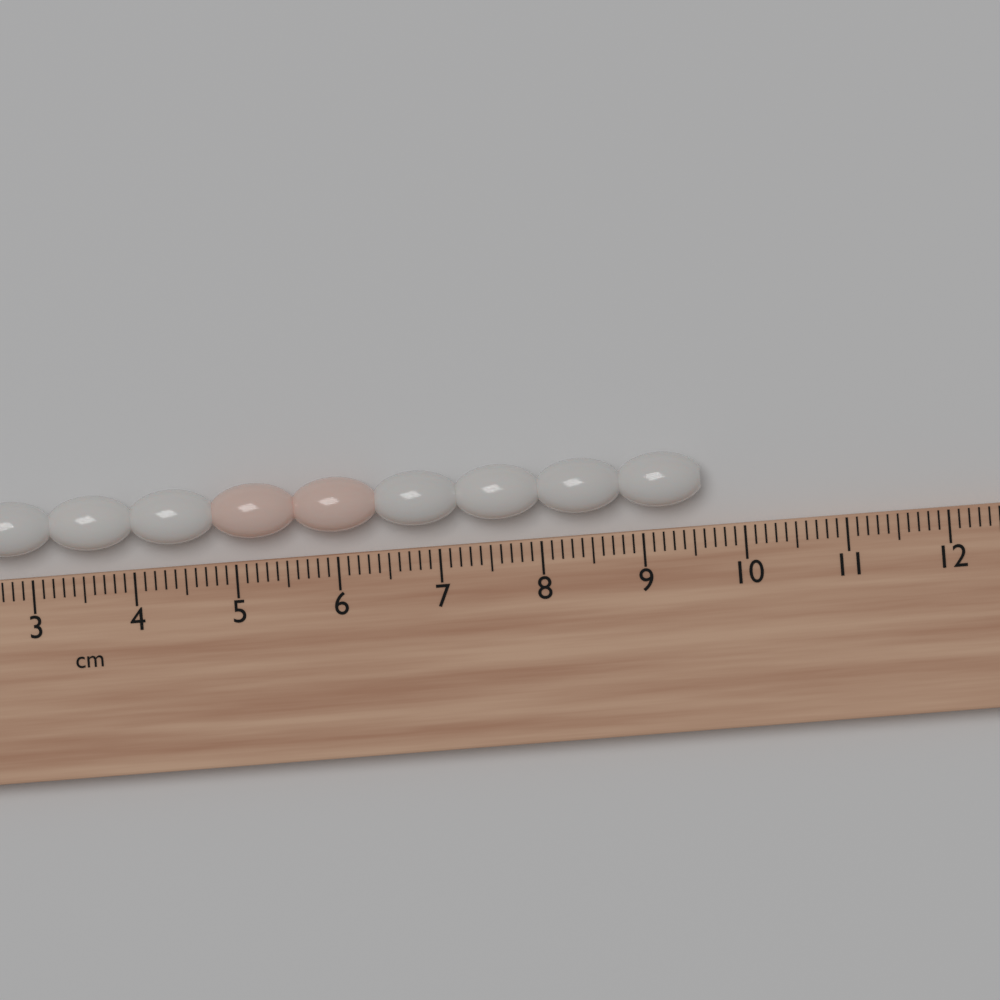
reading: 9.6 cm
